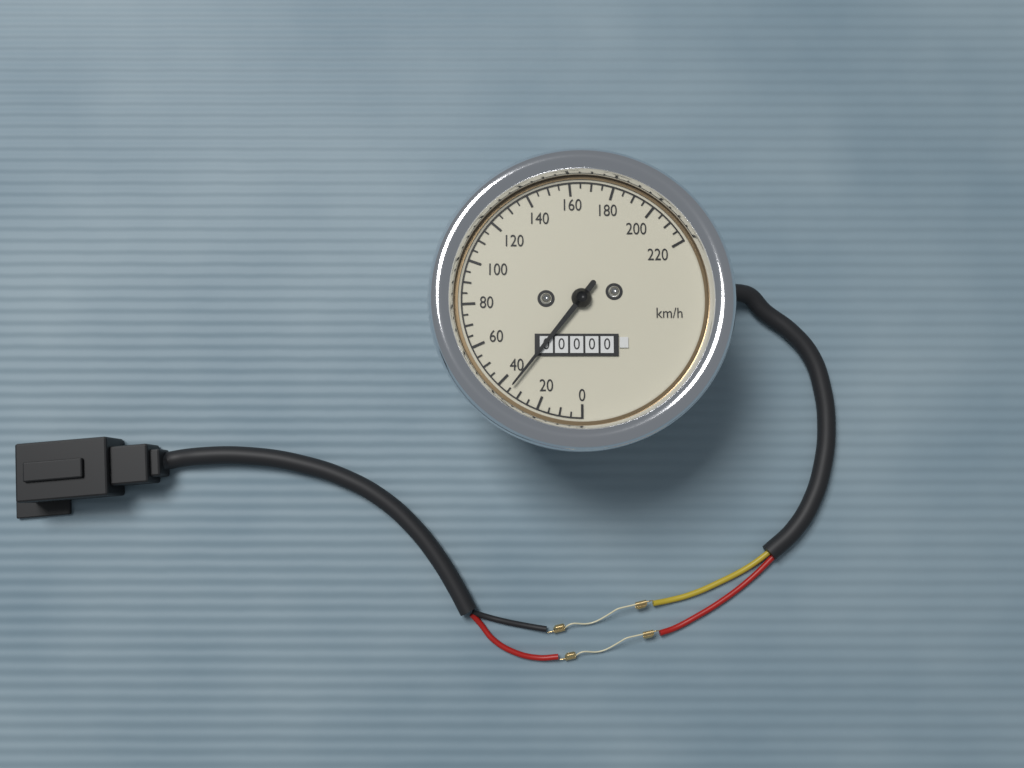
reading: 35 km/h
